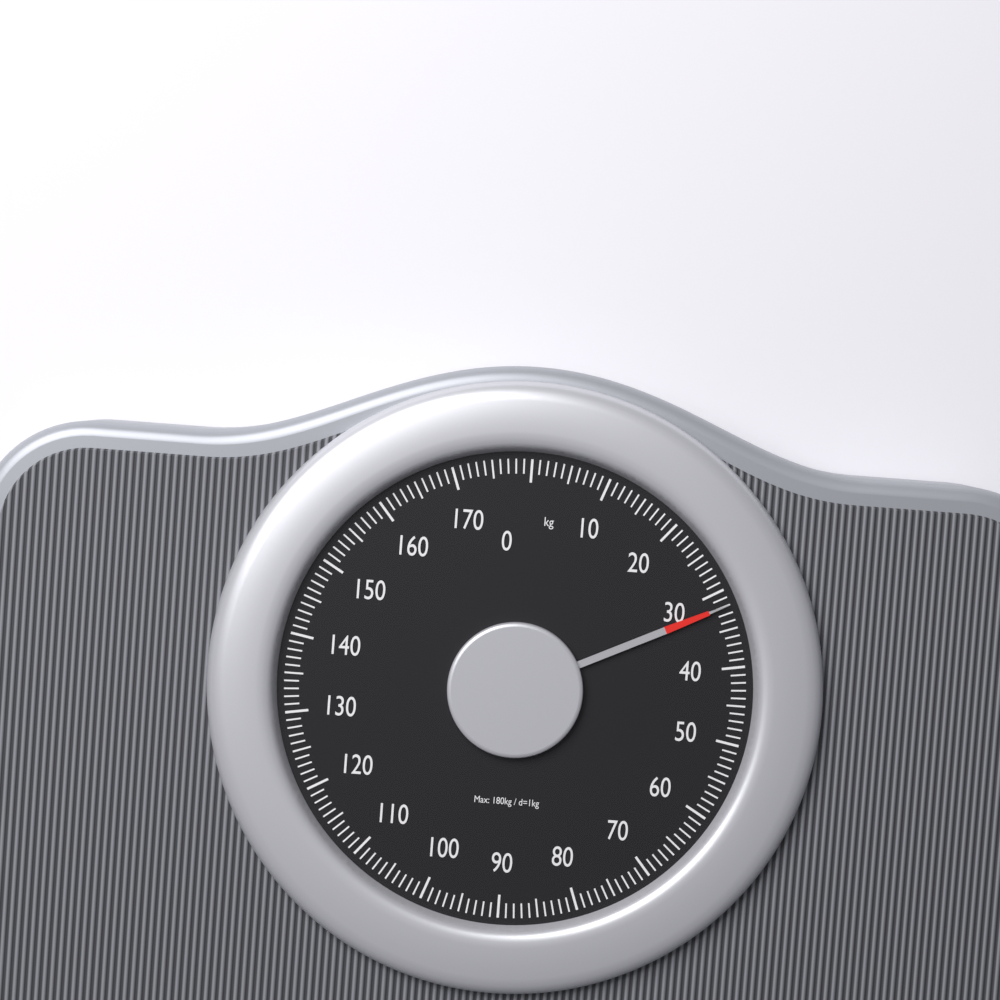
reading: 32 kg
